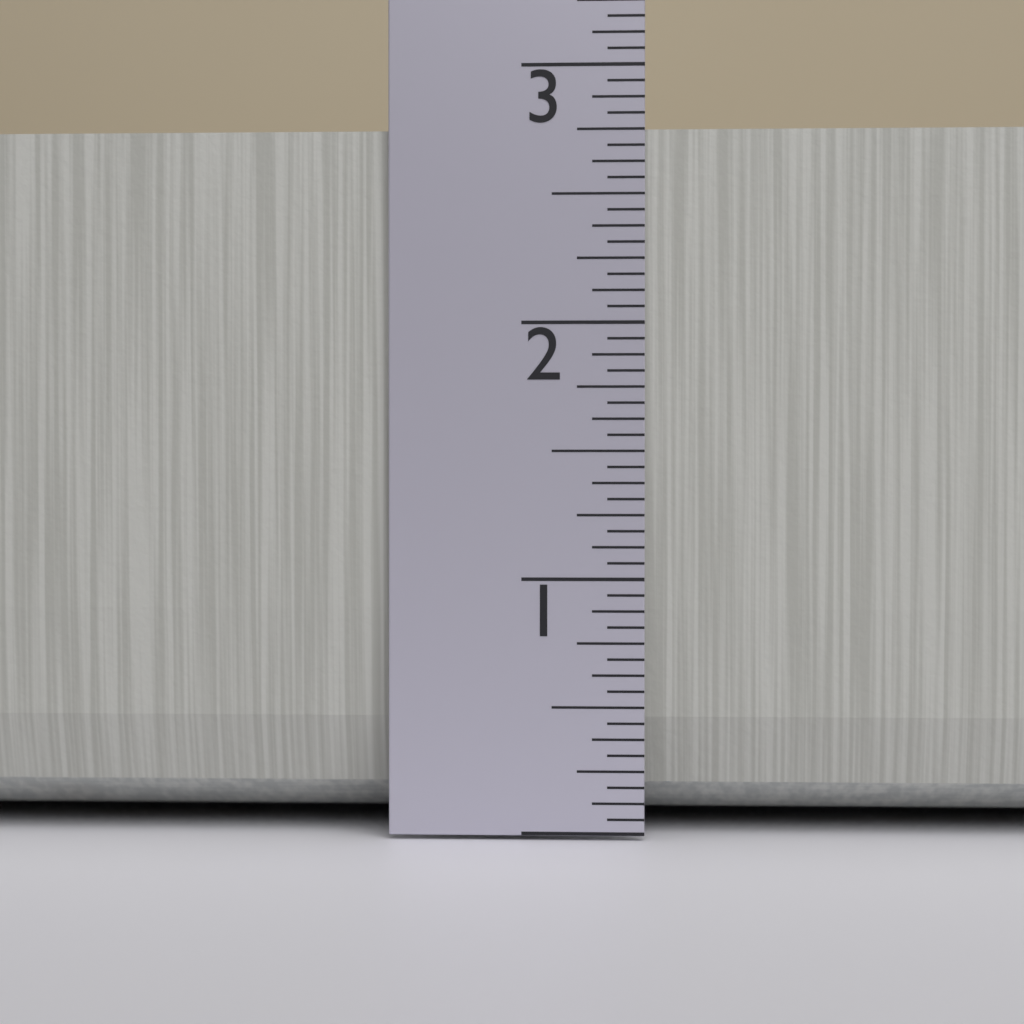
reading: 2.7500 in
